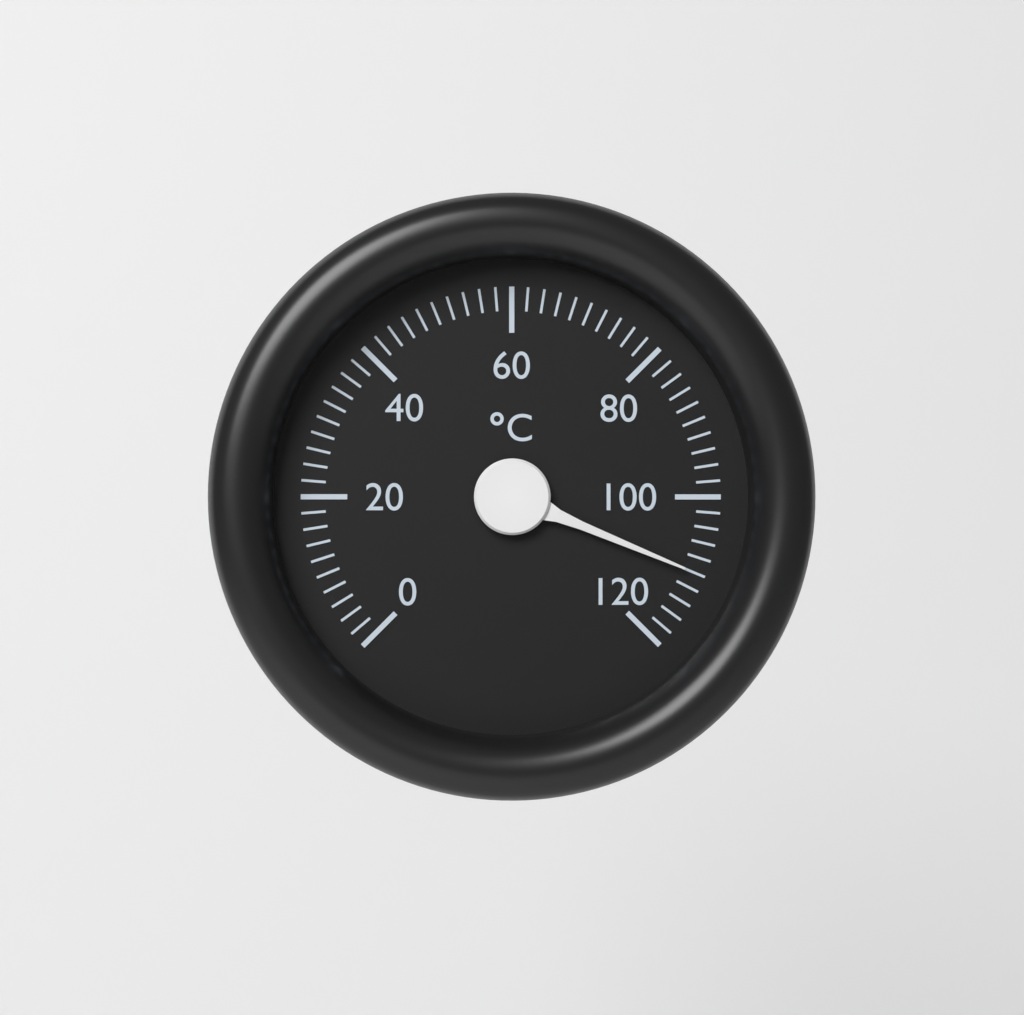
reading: 110 °C
